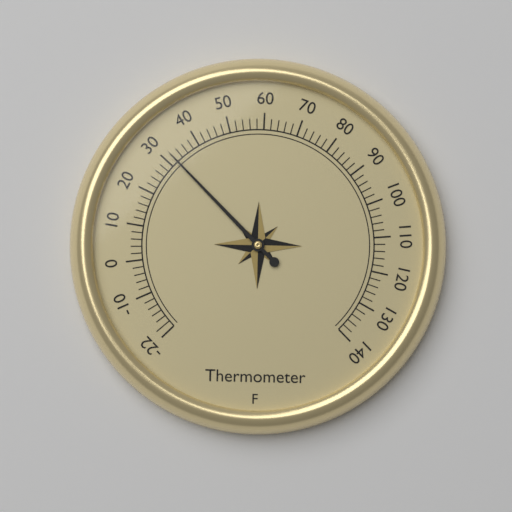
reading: 32 °F
